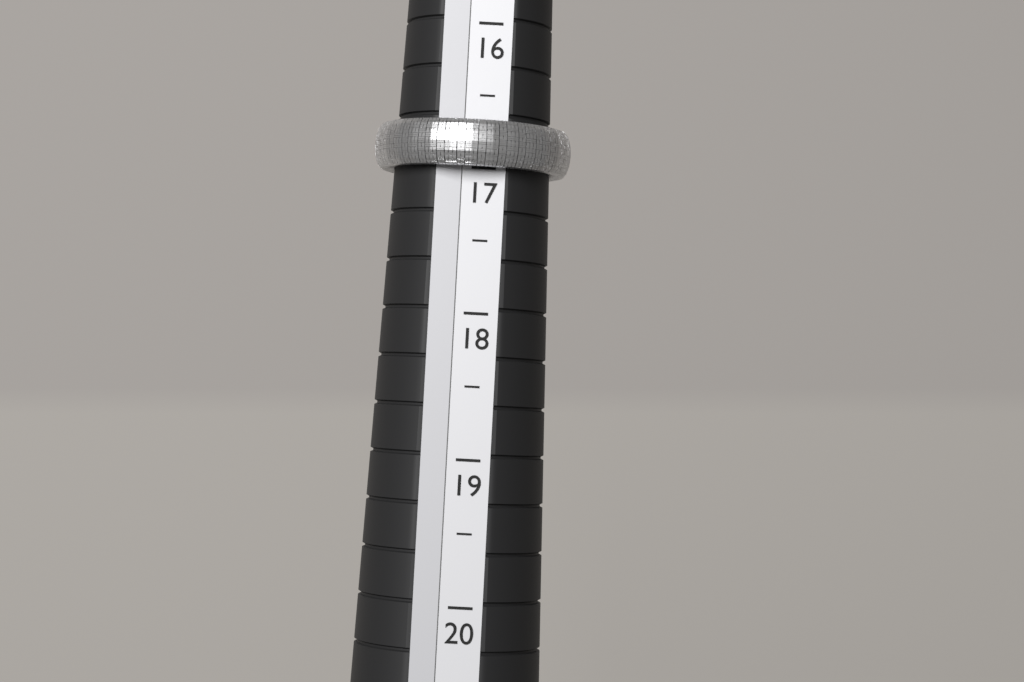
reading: 17.0 (no unit)
